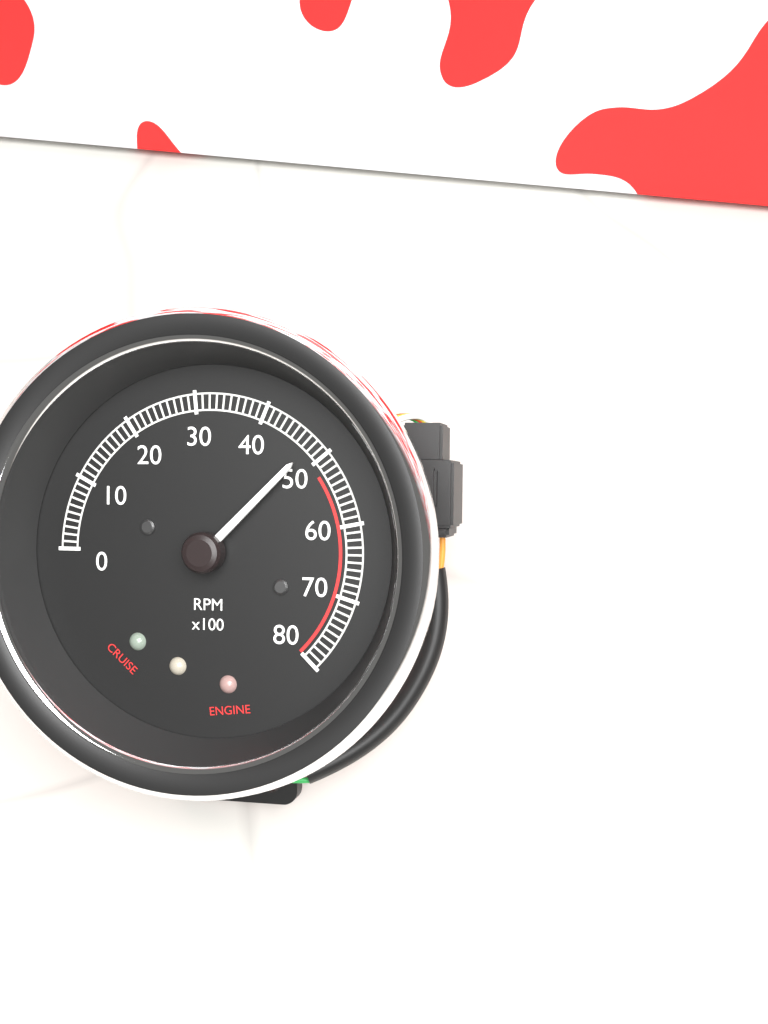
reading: 4800 RPM
